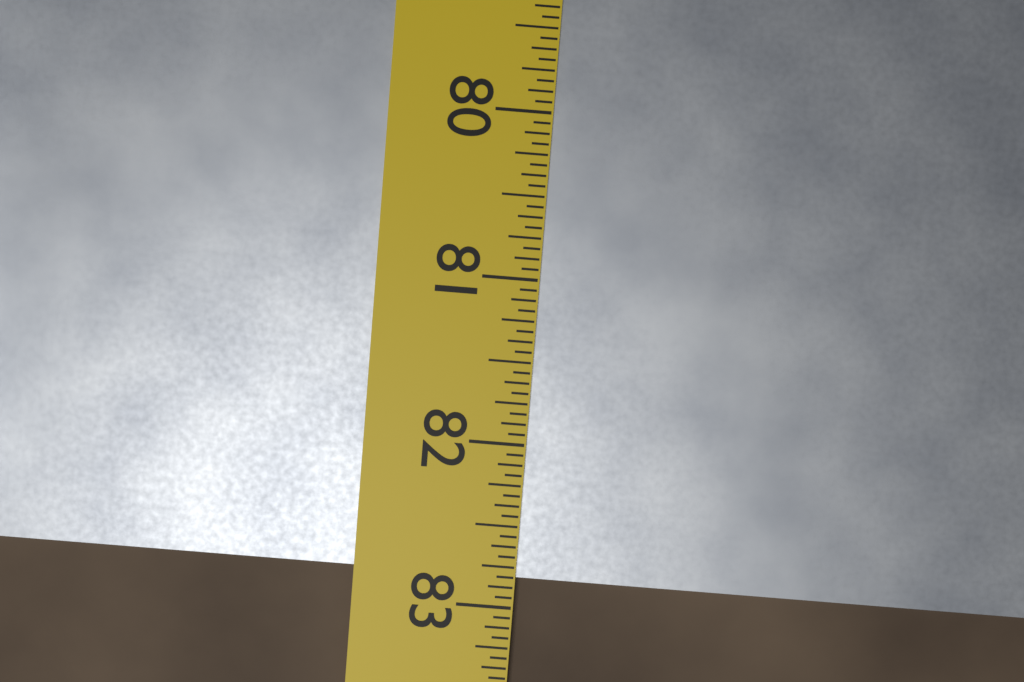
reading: 82.8125 in
